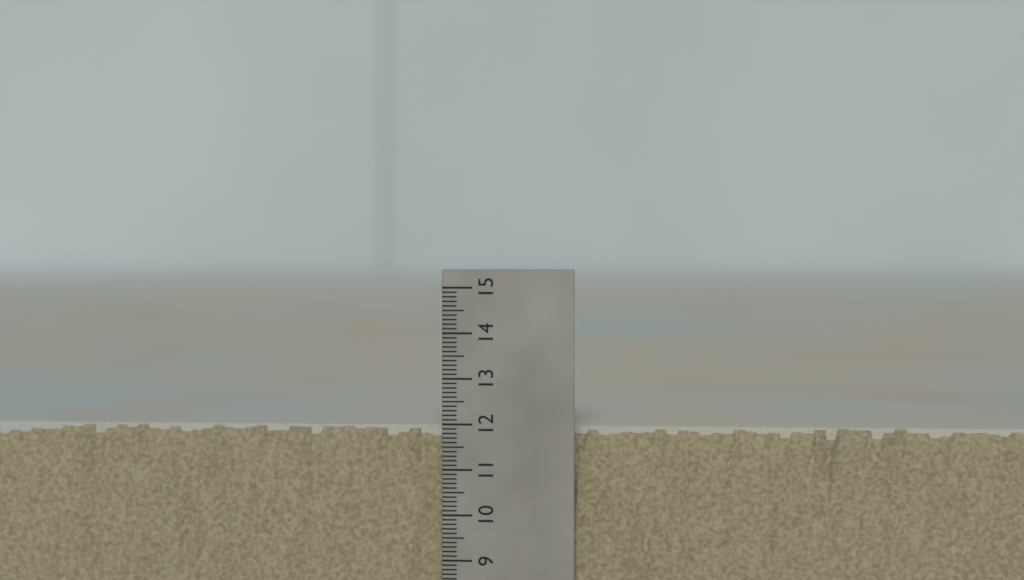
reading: 11.9 (no unit)
